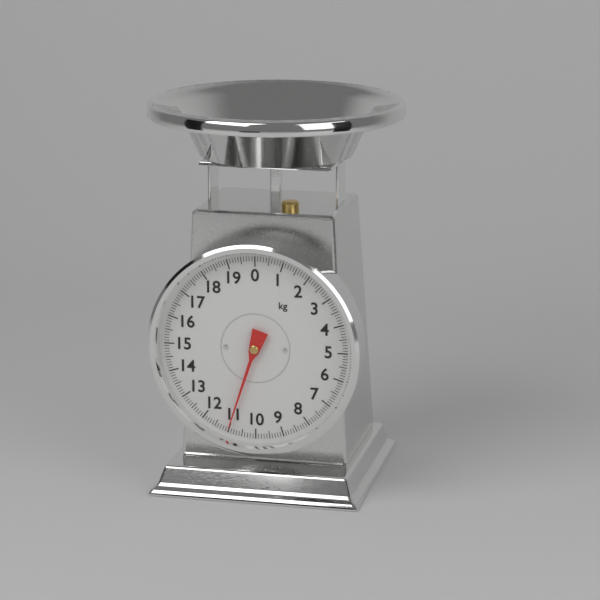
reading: 11.0 kg
